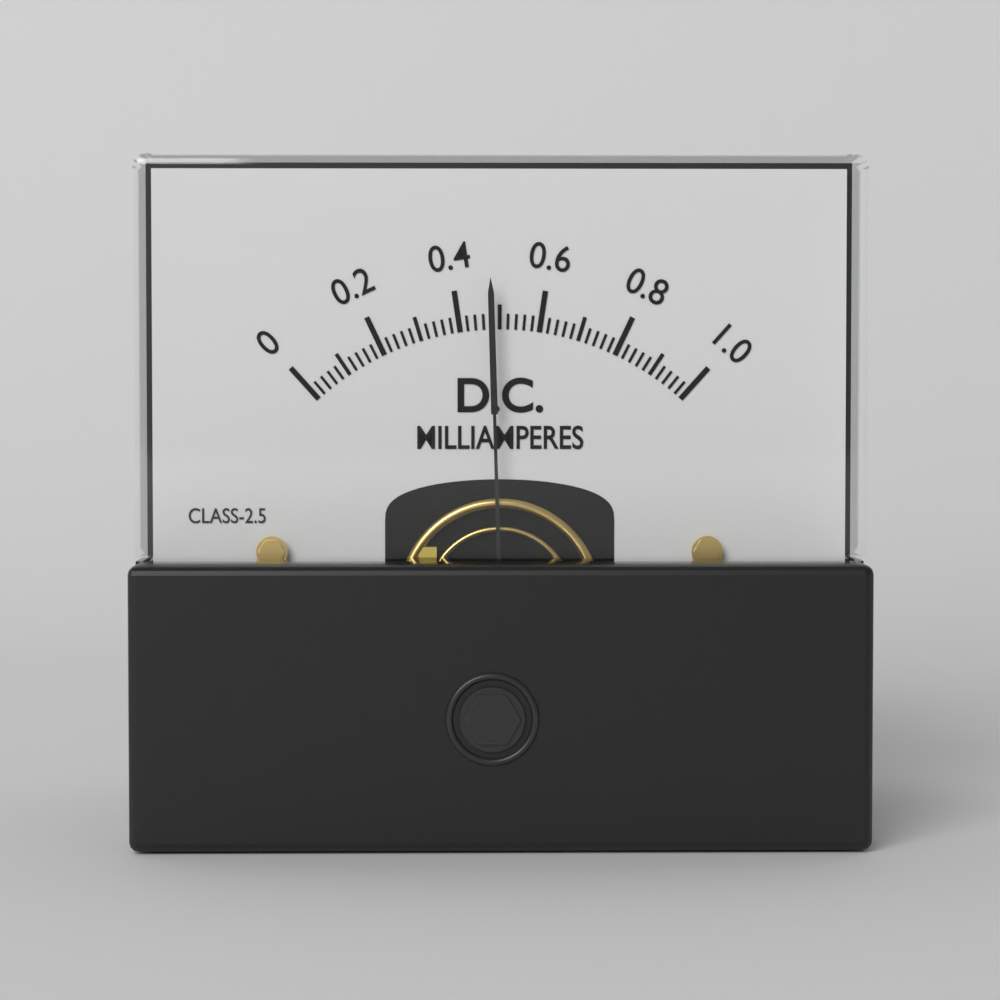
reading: 0.48 mA
